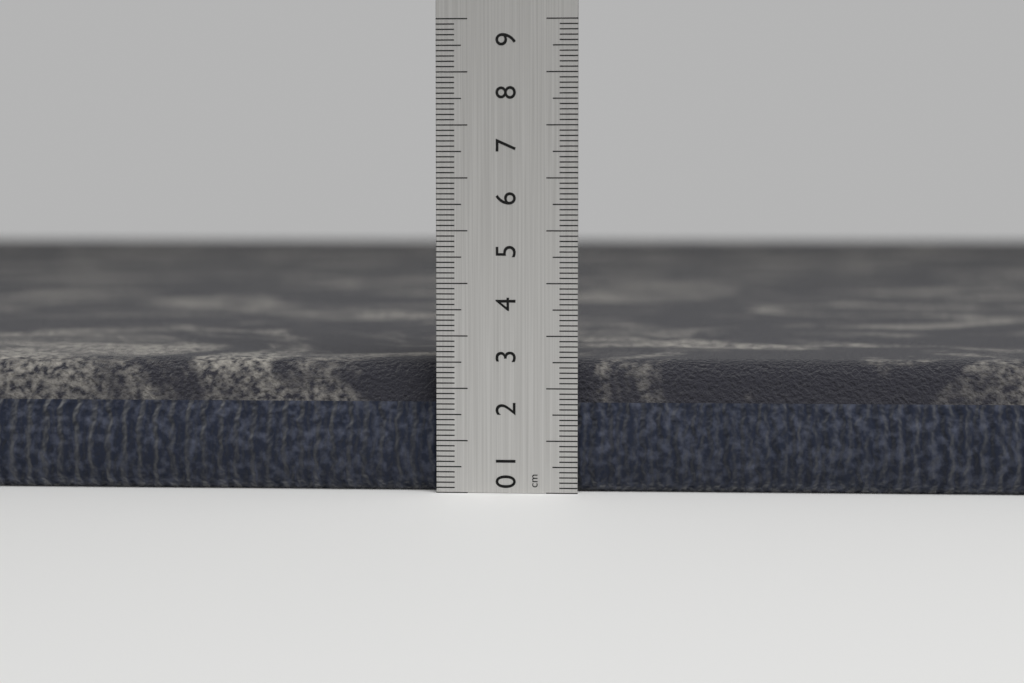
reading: 2.5 cm
